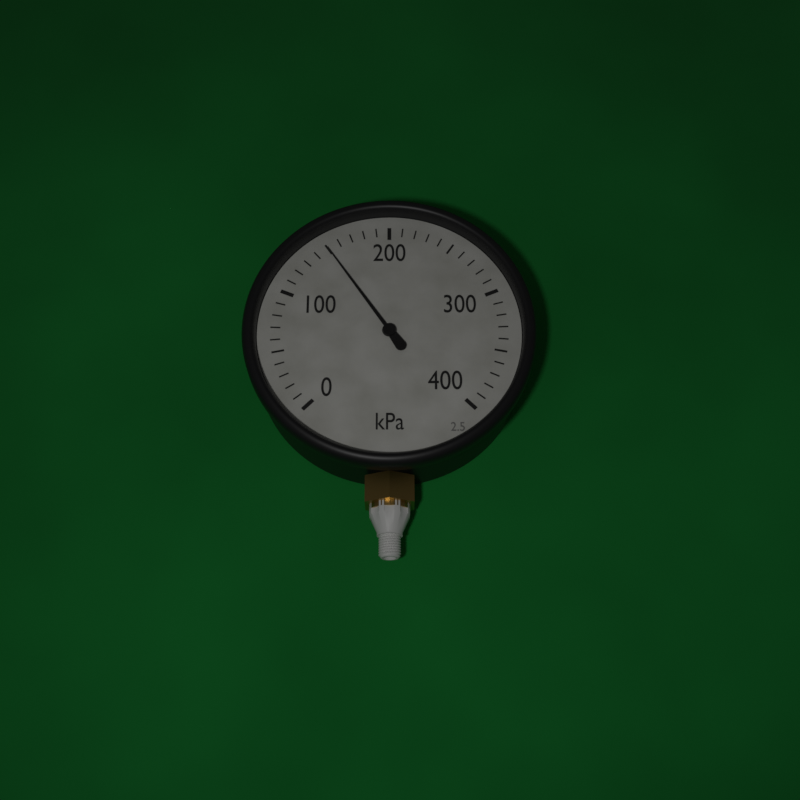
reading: 150 kPa
